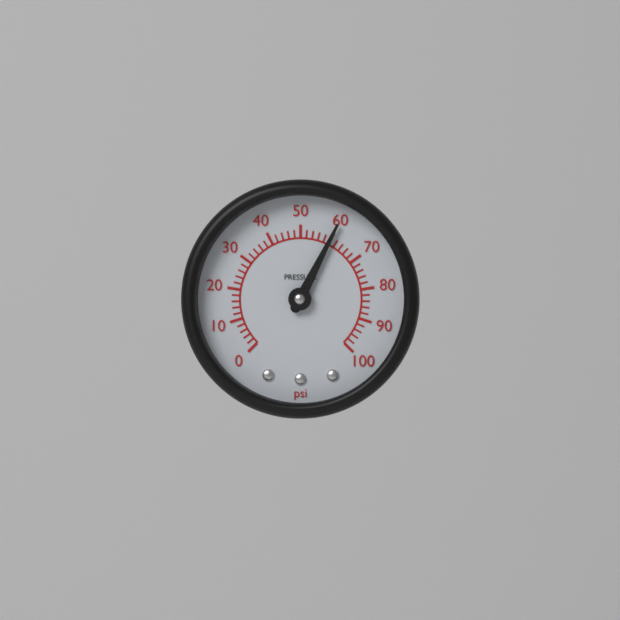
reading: 60 psi
